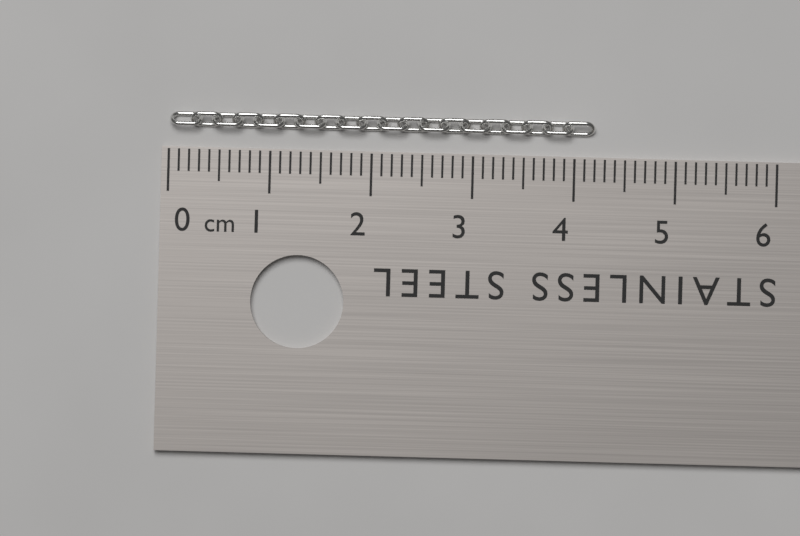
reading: 4.2 cm
